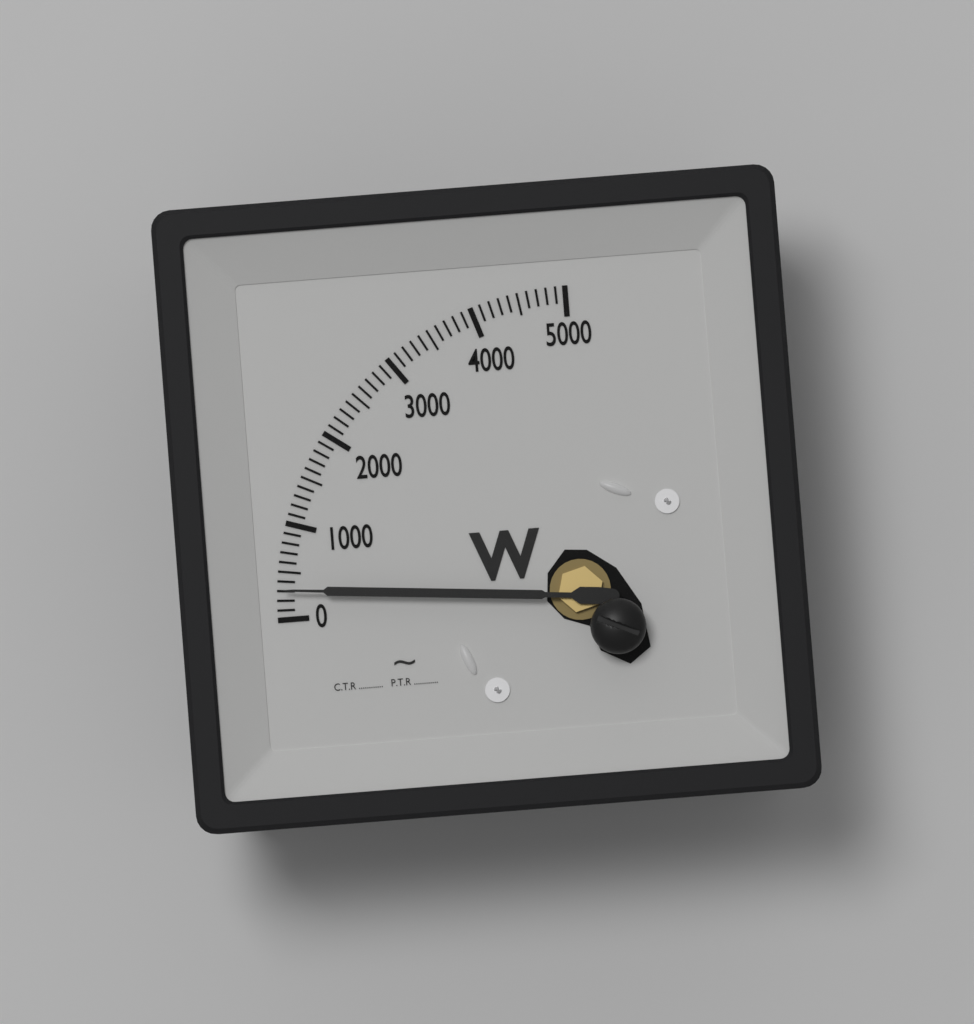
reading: 300 W
